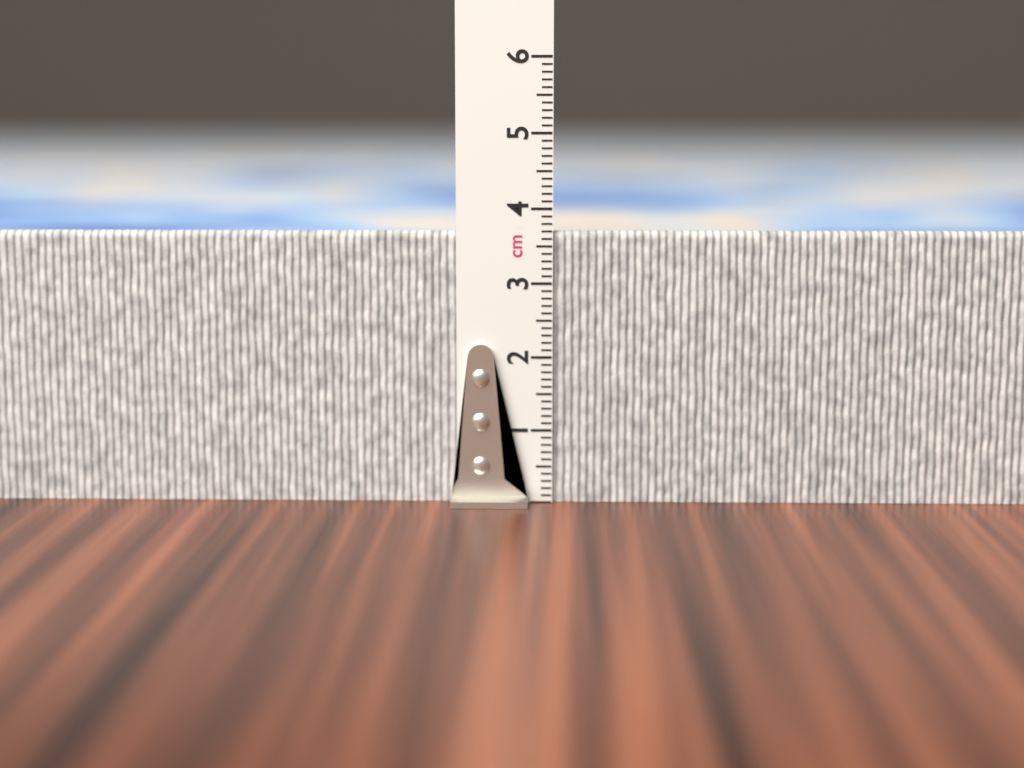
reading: 3.7 cm
